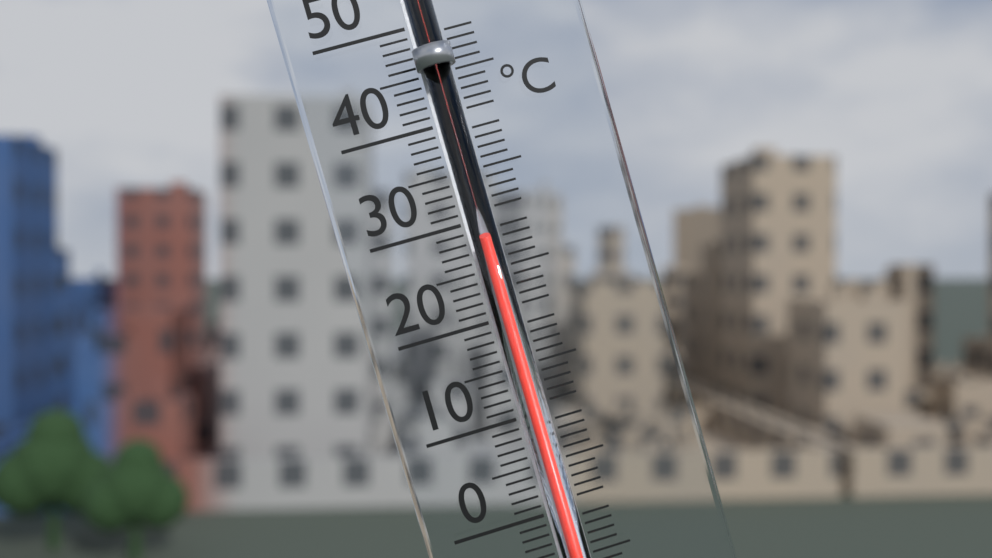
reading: 28 °C
